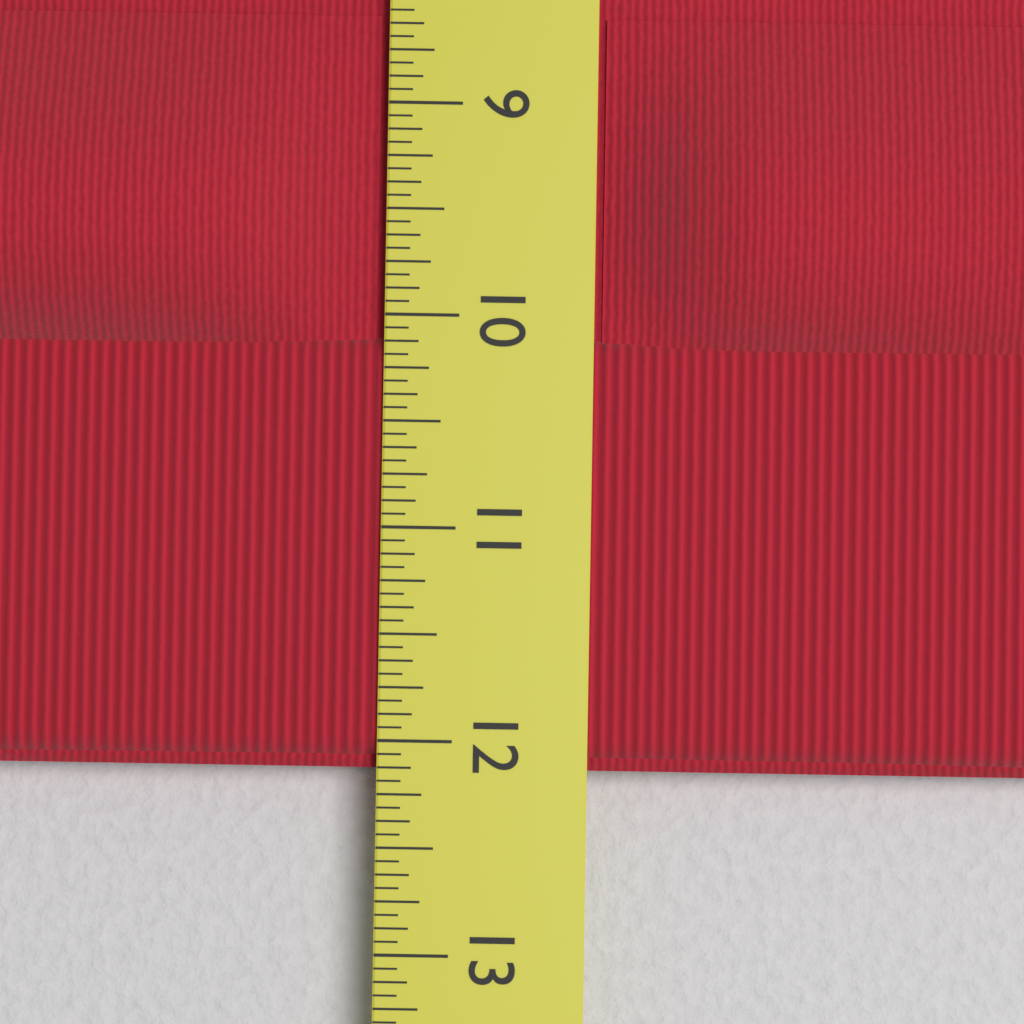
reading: 12.1250 in
